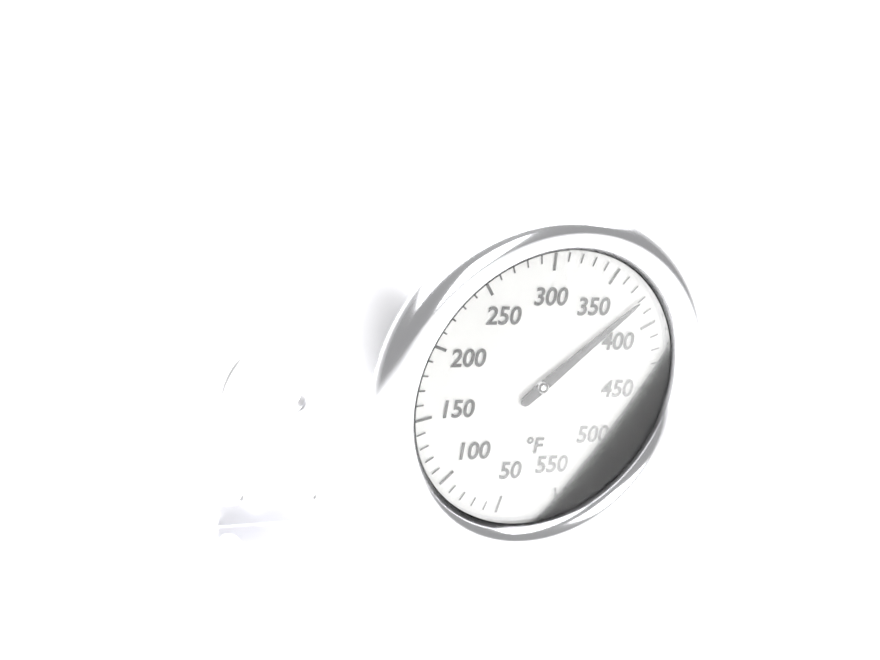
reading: 380 °F
